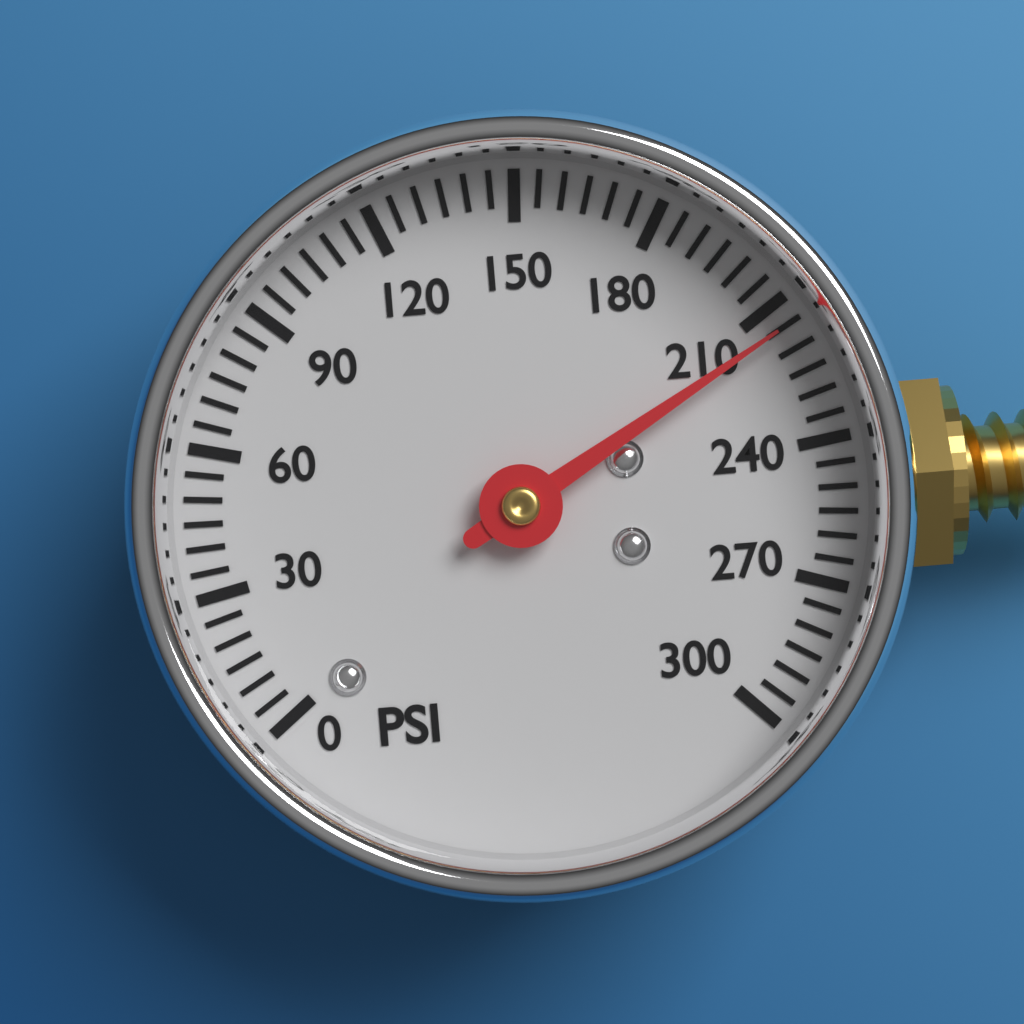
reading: 215 psi
